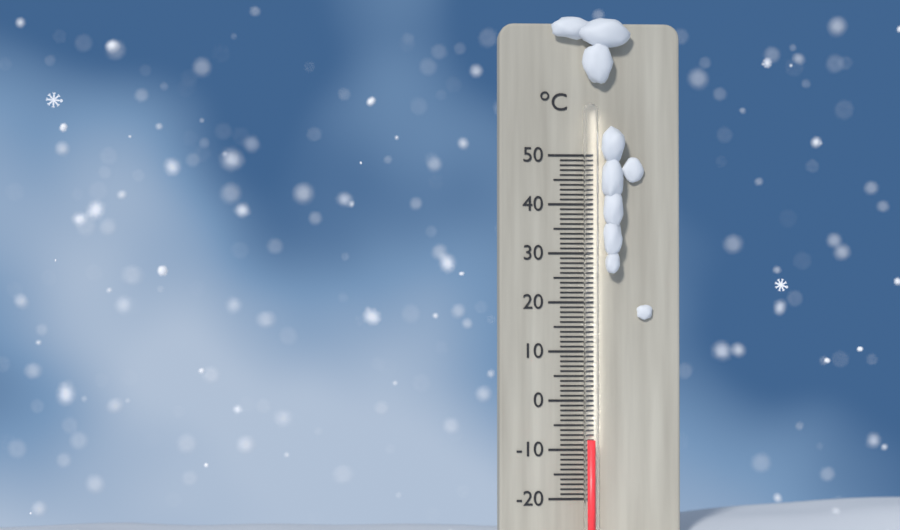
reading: -8 °C
